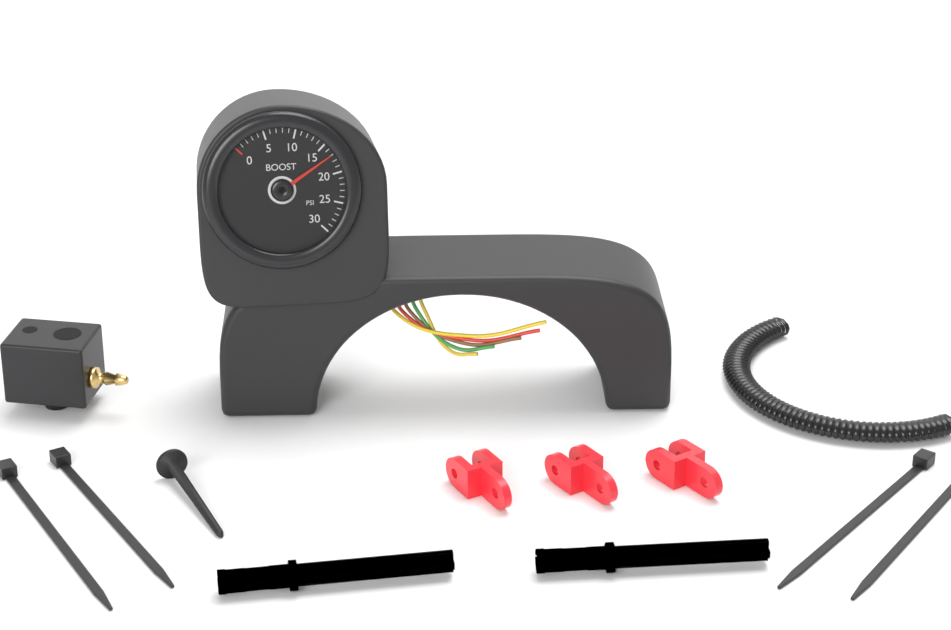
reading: 17 psi
